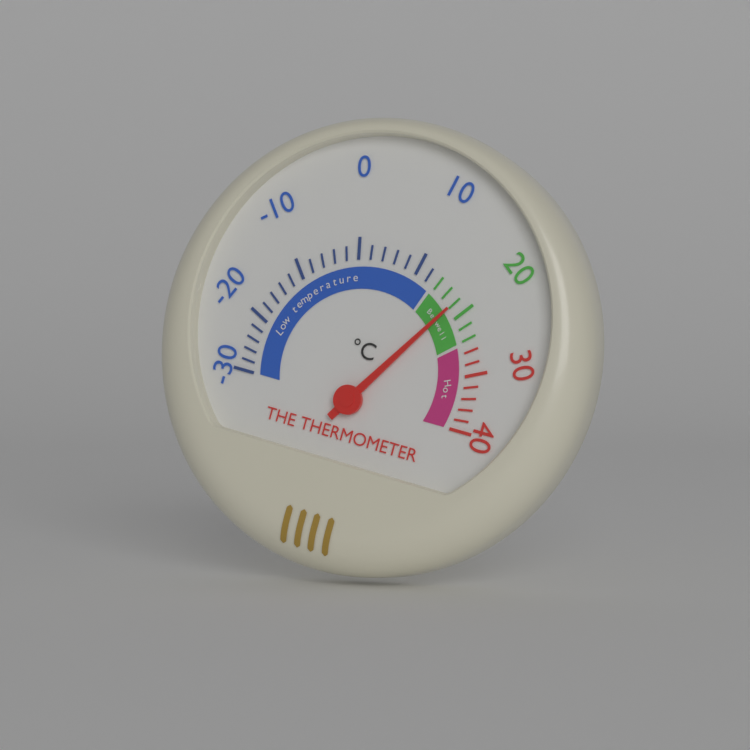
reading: 18 °C
